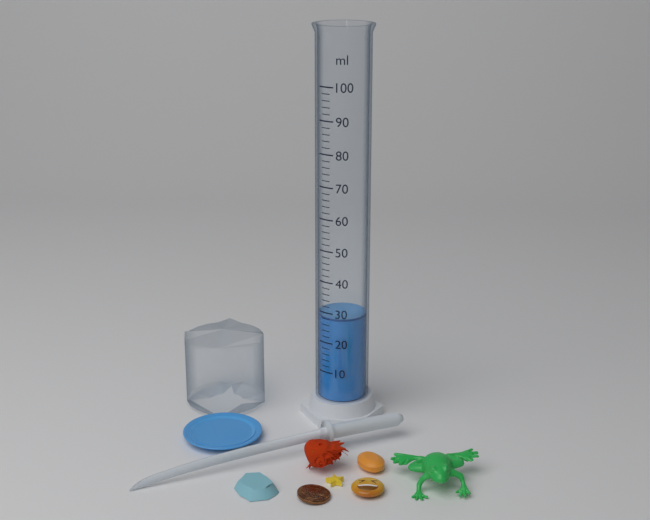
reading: 28 ml
